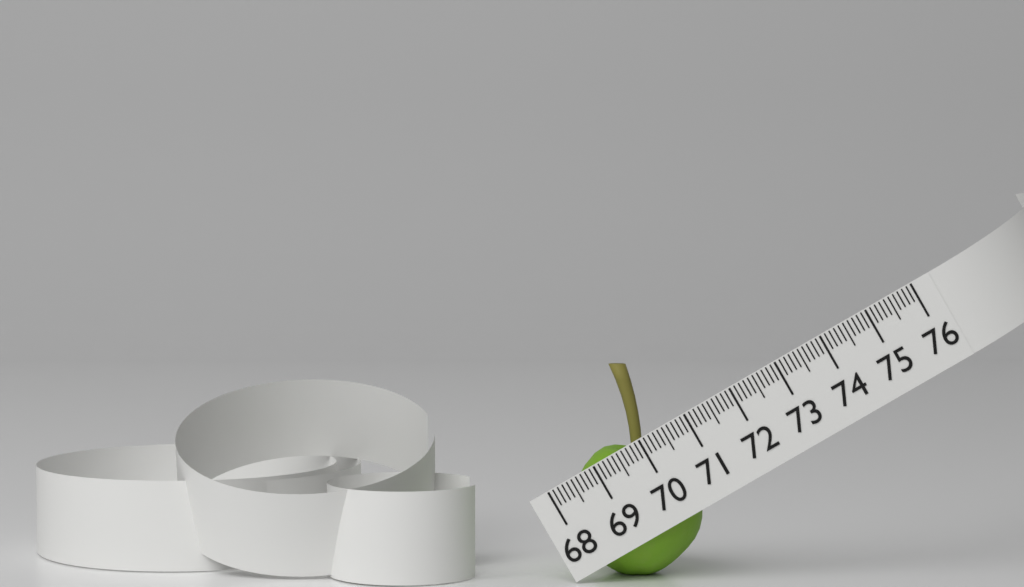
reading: 70.6 (no unit)
